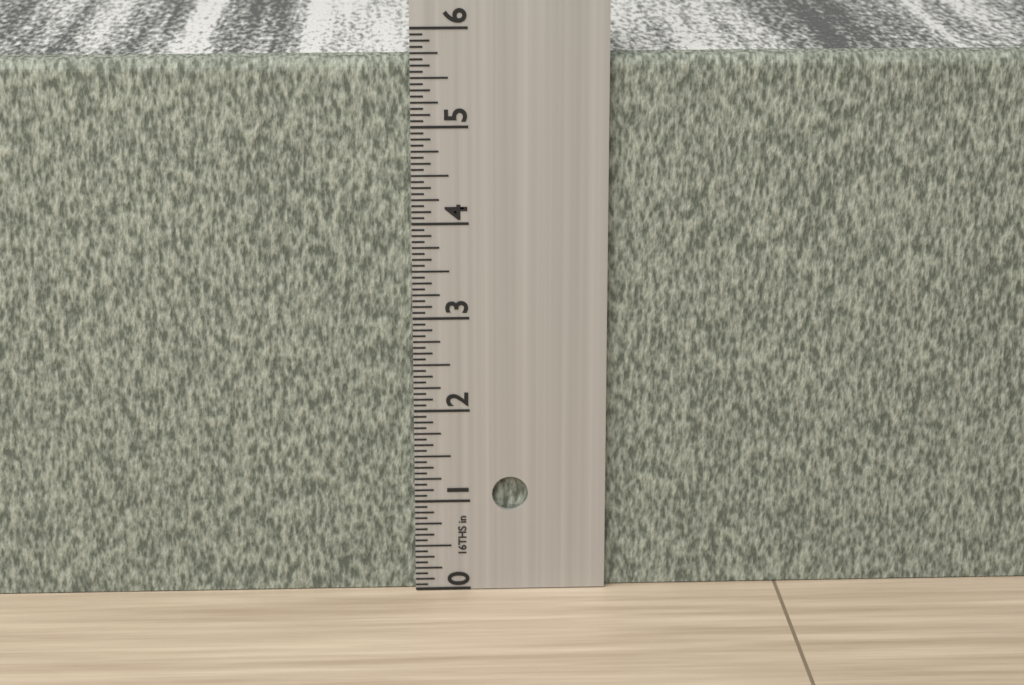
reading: 5.6875 in
